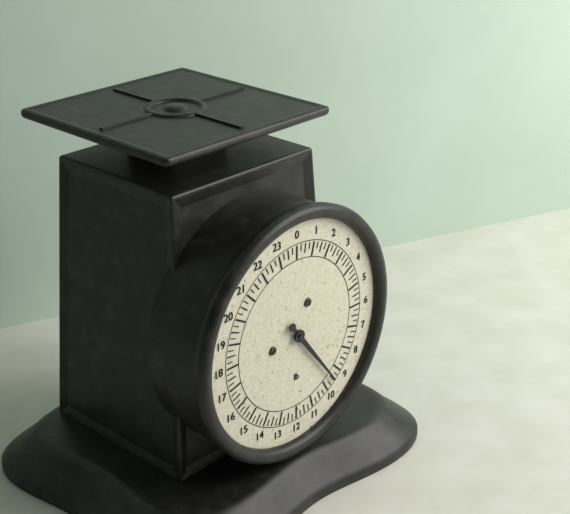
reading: 9.50 lb
